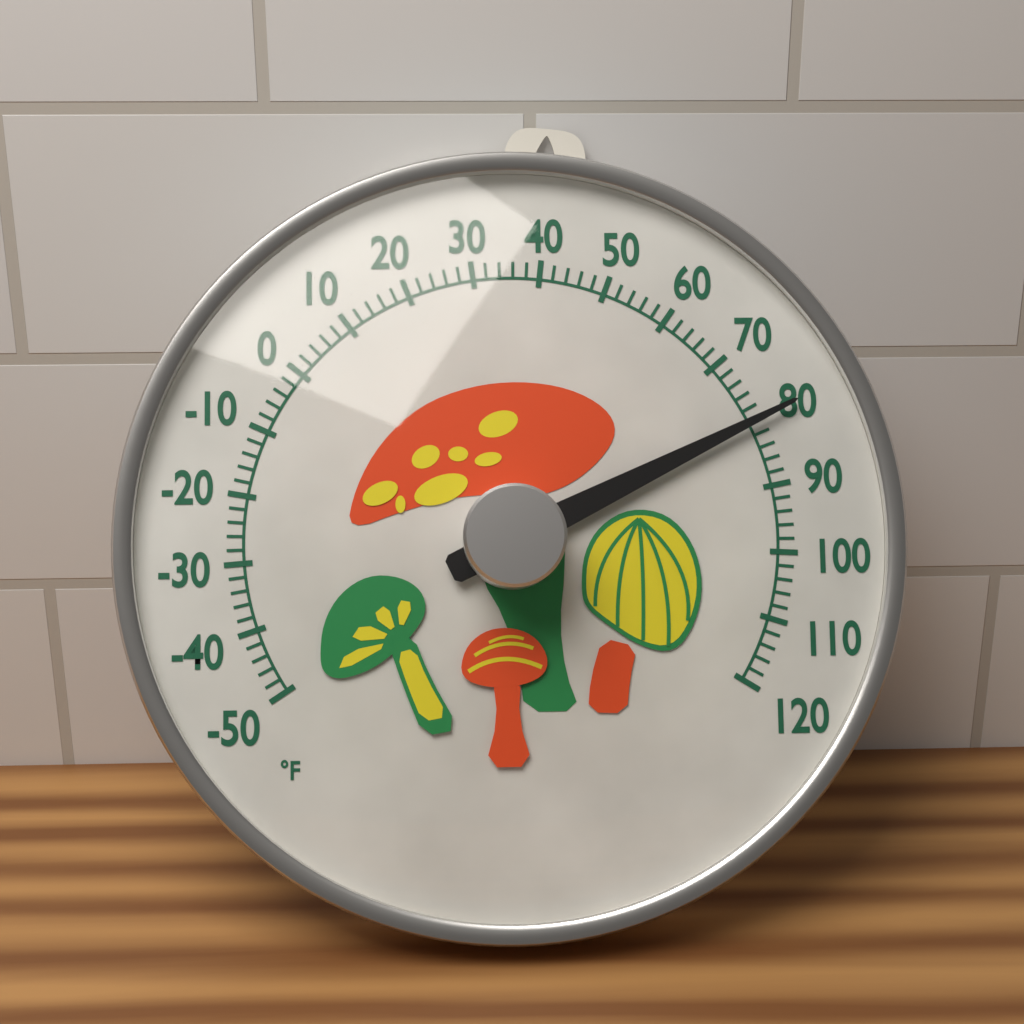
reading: 80 °F
